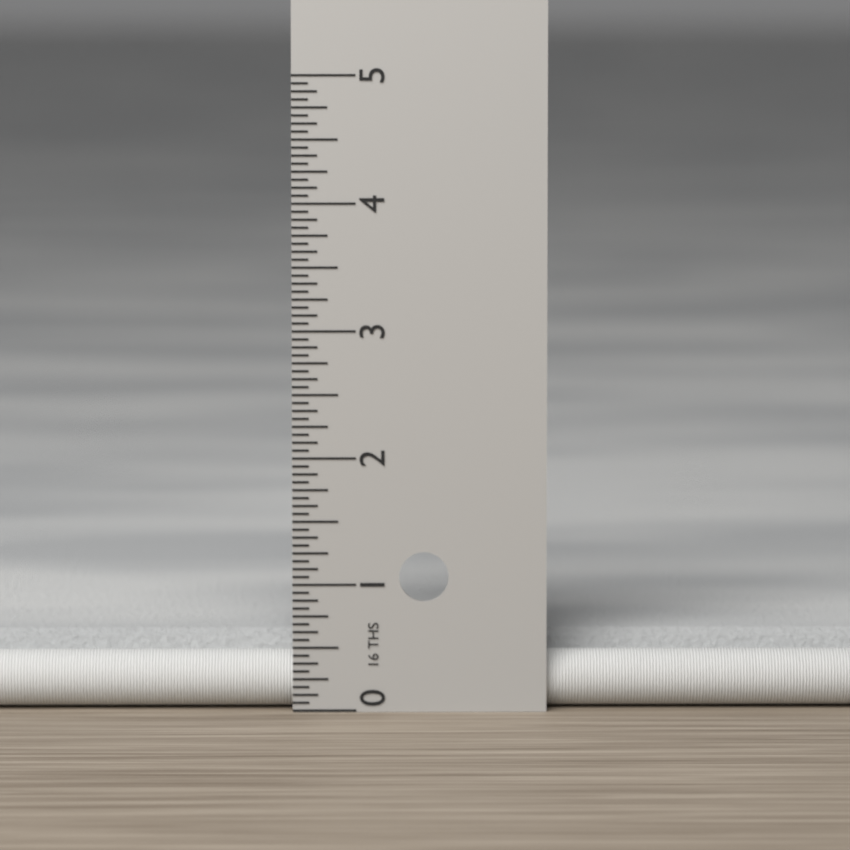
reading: 0.5625 in
